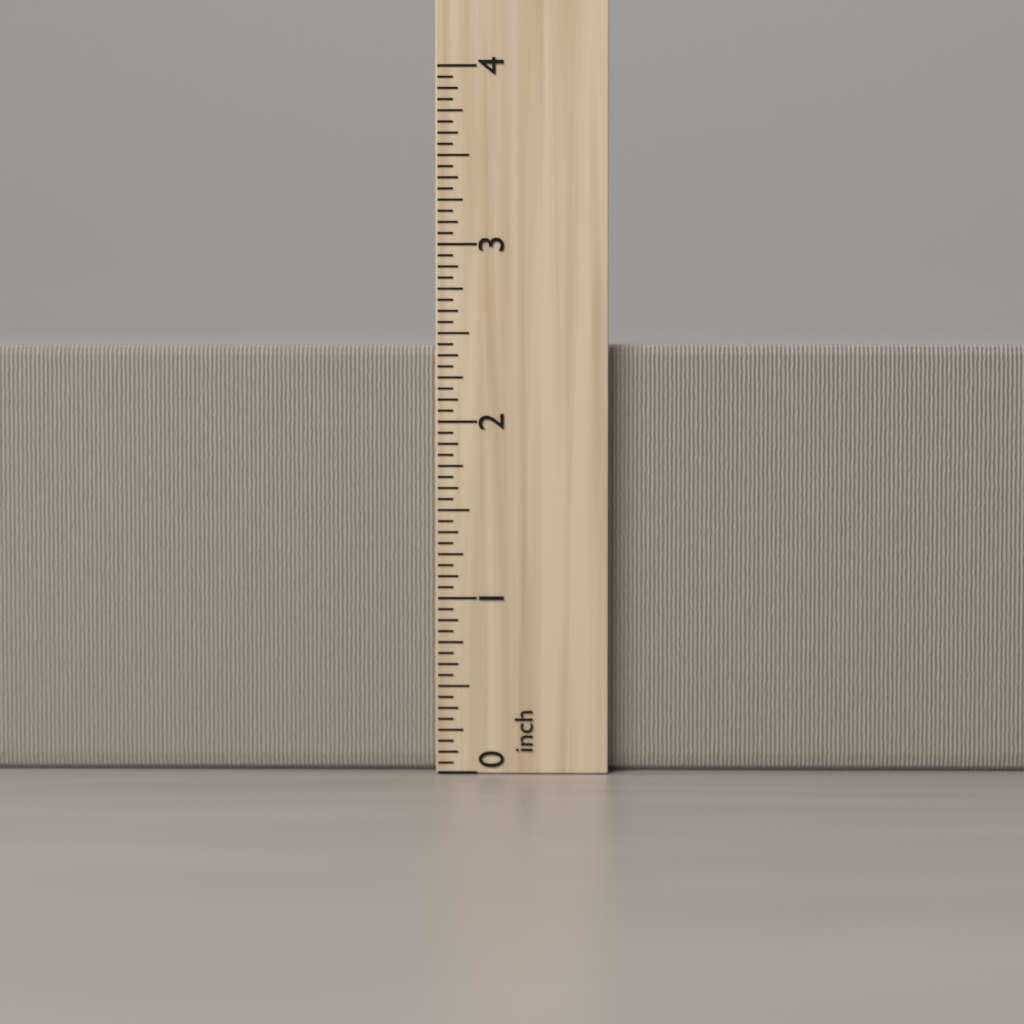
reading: 2.4375 inch
